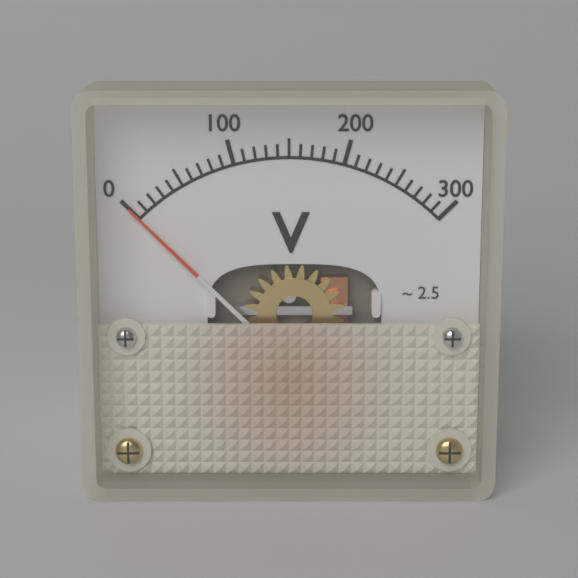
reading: 0 V
